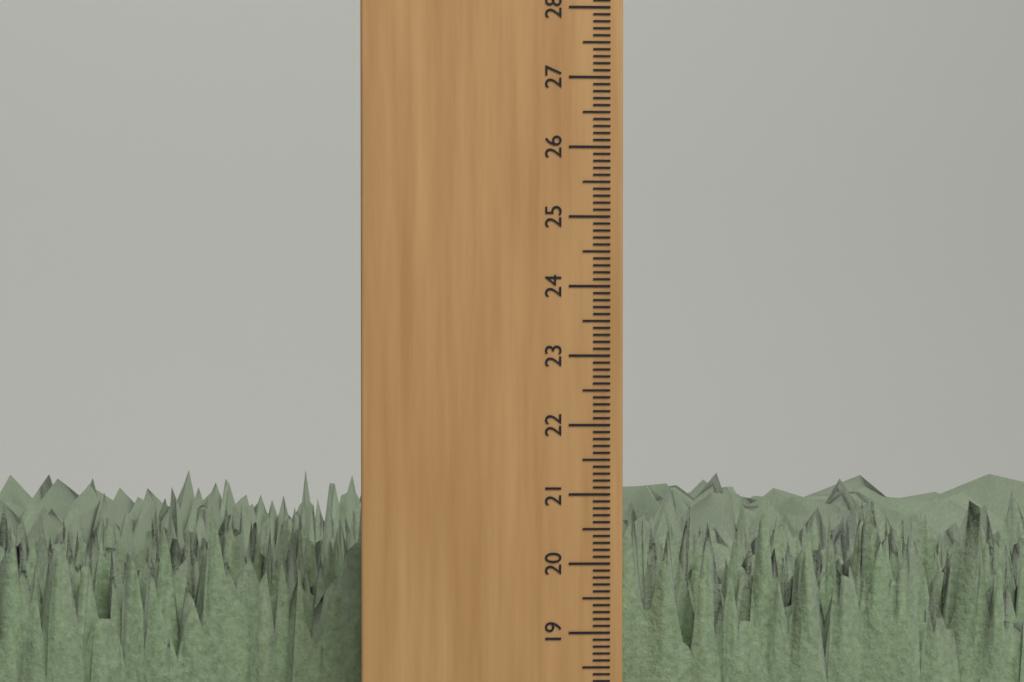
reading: 20.9 cm
